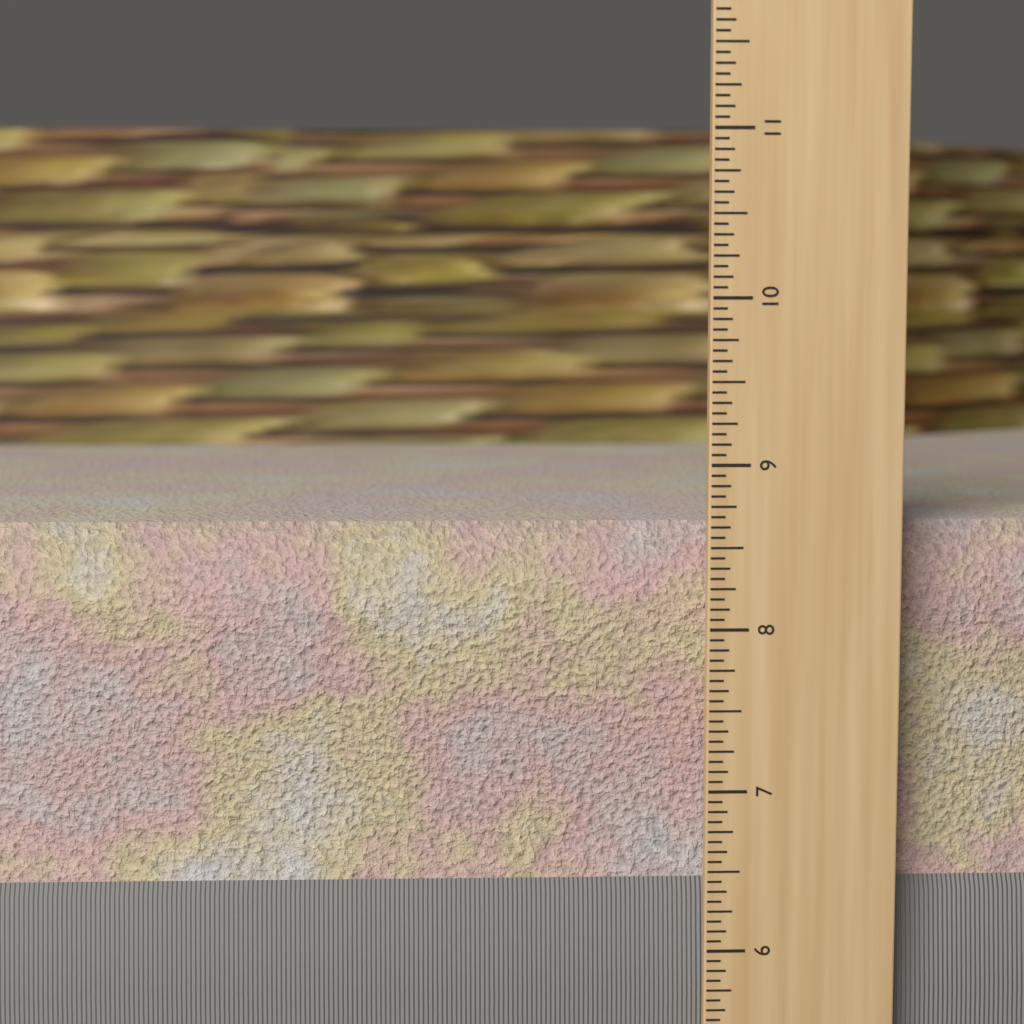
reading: 8.6250 in
